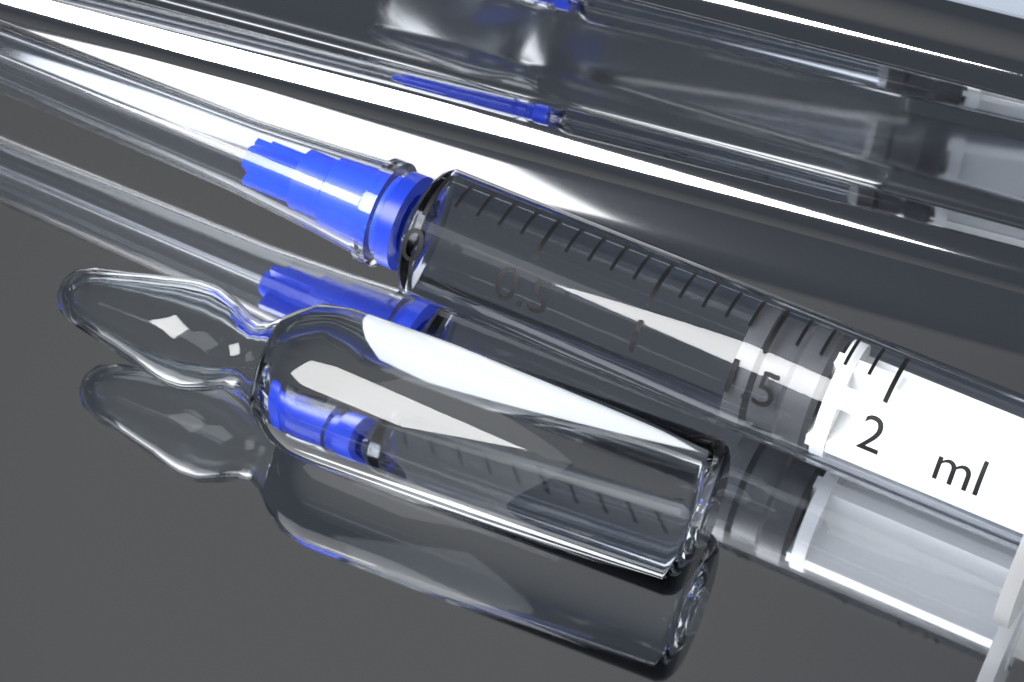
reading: 1.4 ml
